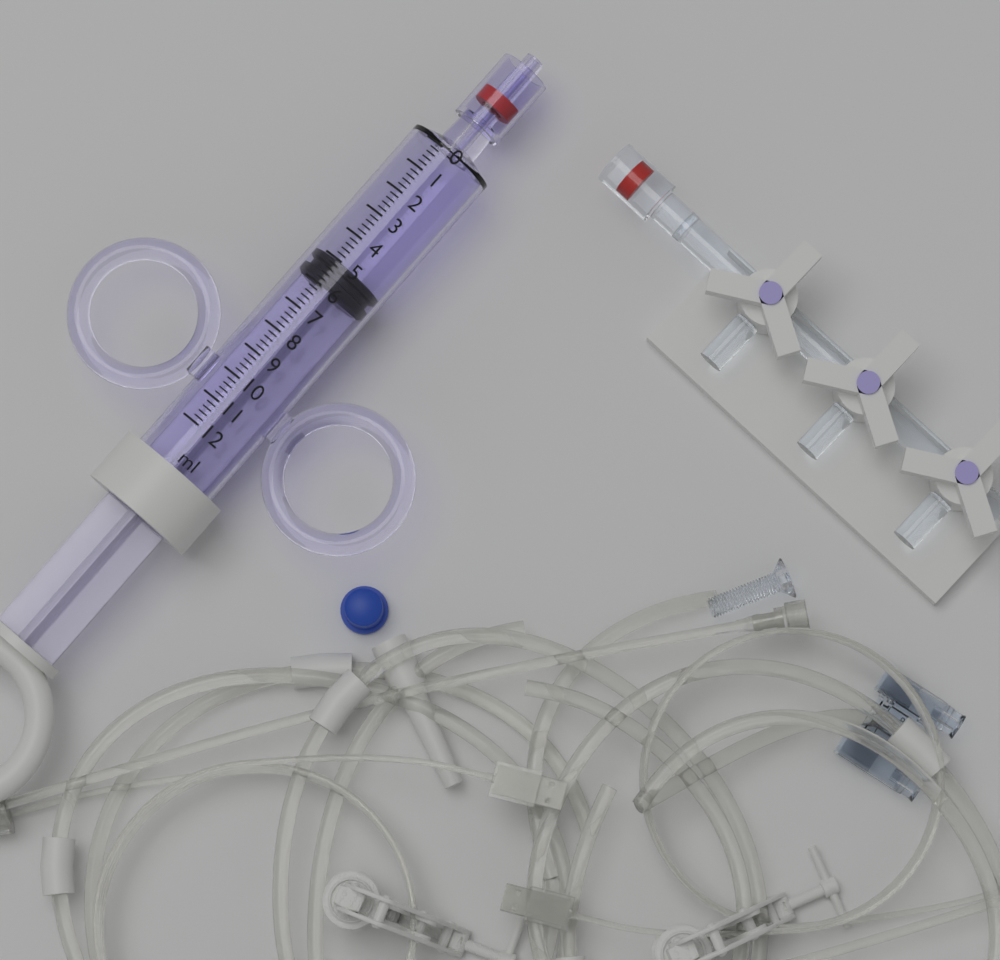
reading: 5.0 ml
